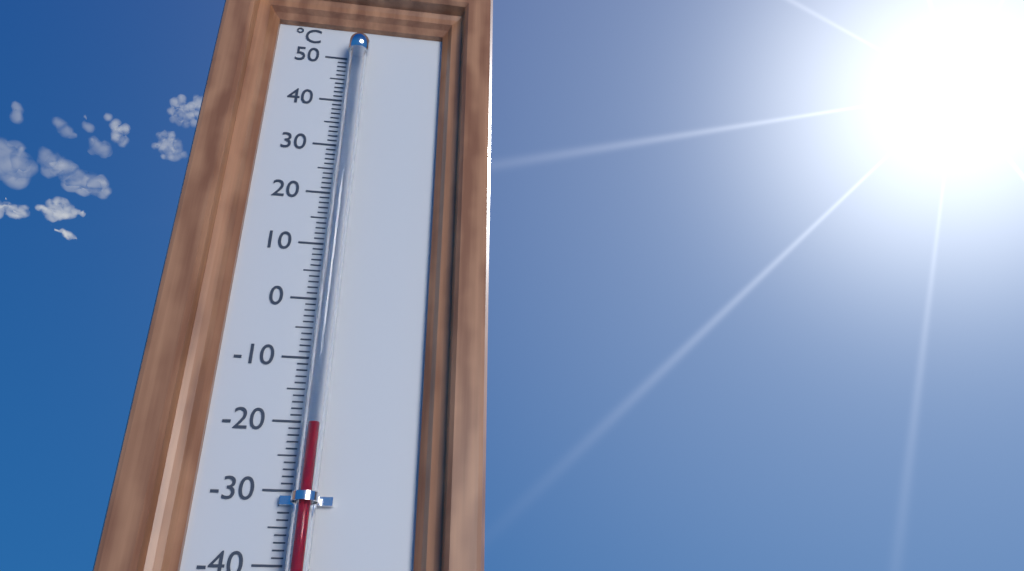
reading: -21 °C
